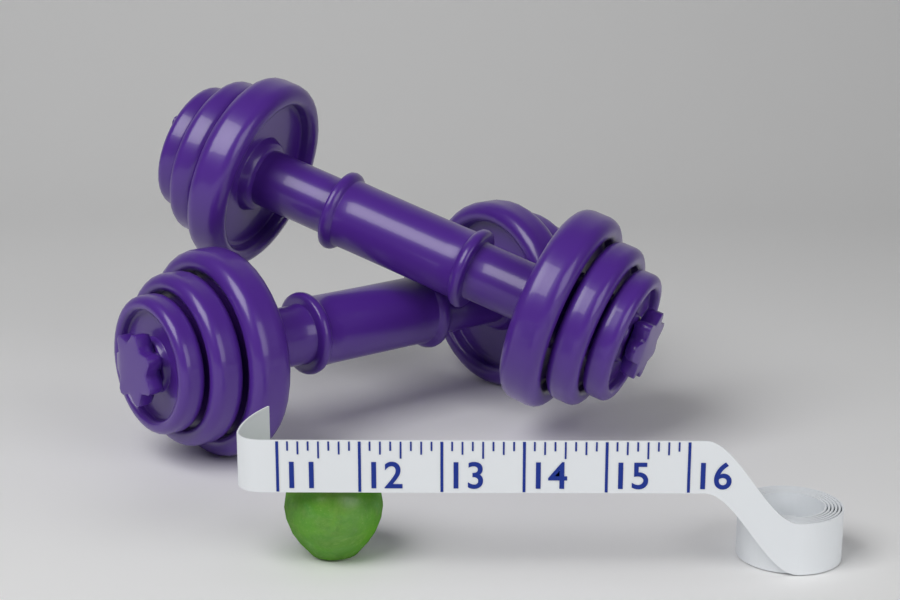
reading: 12.250 (no unit)
